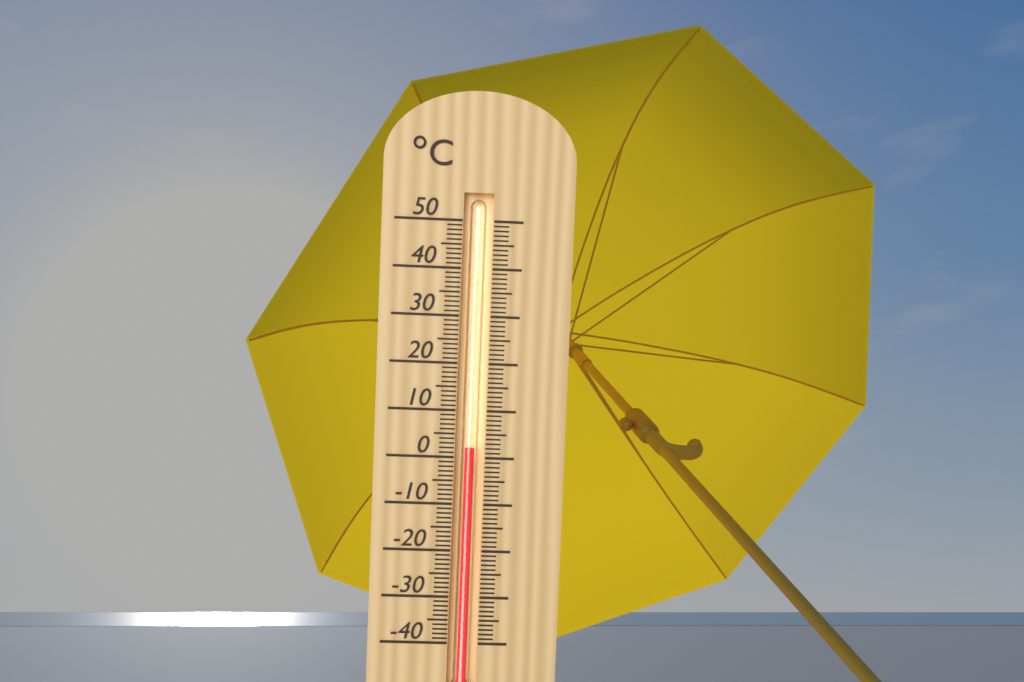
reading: 2 °C
